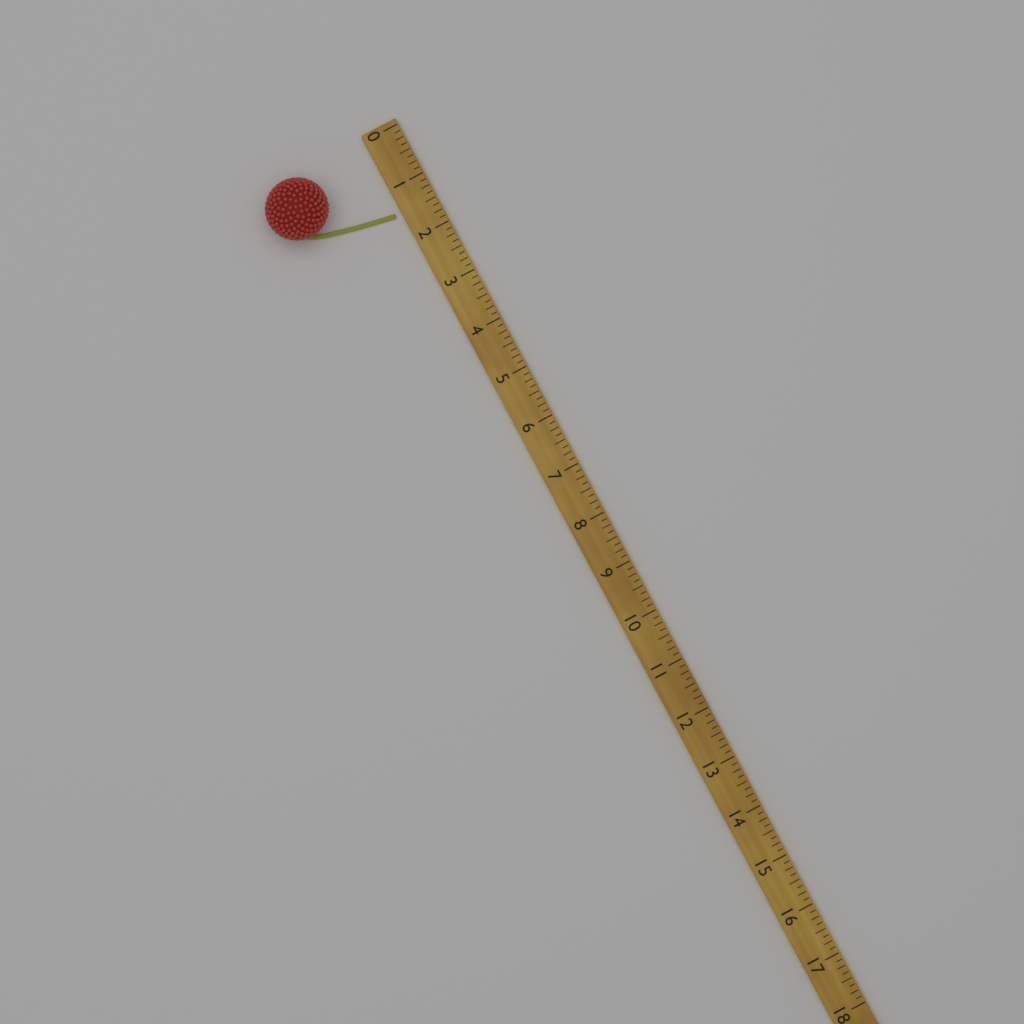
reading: 1.500 (no unit)
